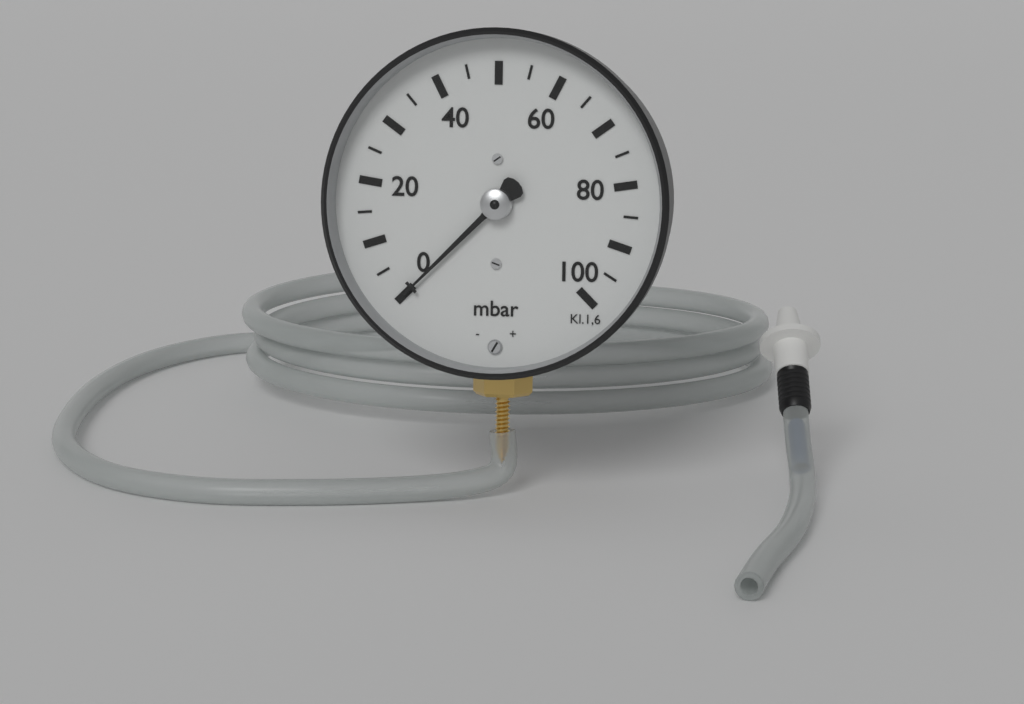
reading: 0 mbar
